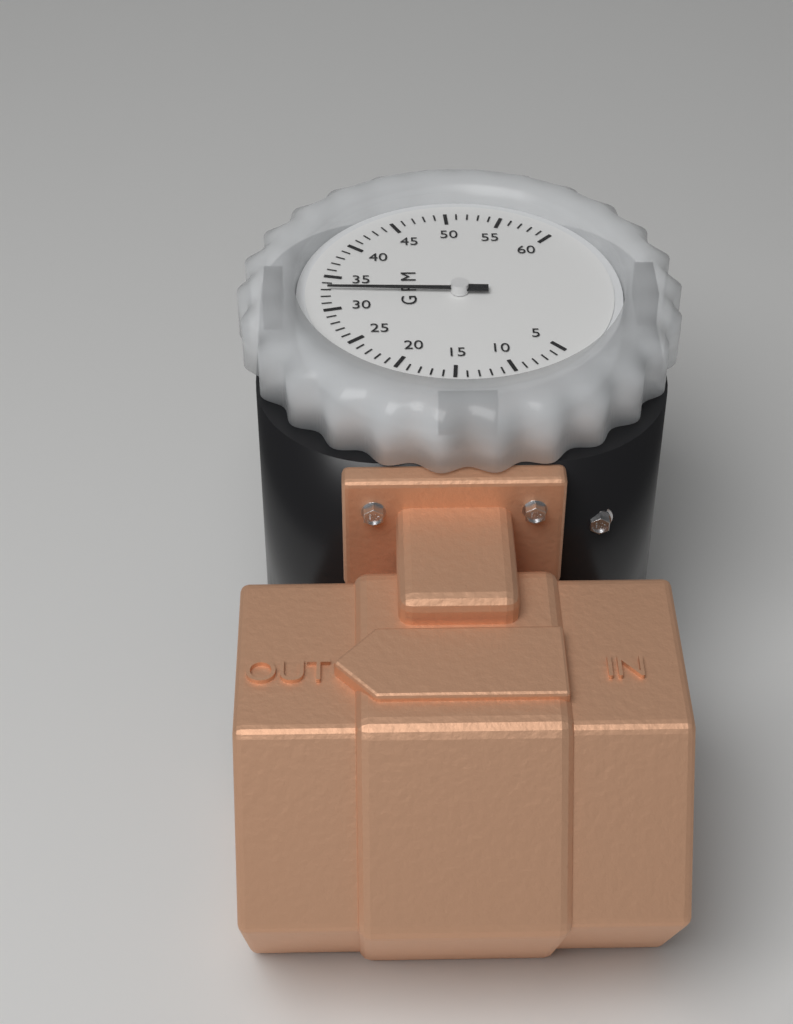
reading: 33 GPM
